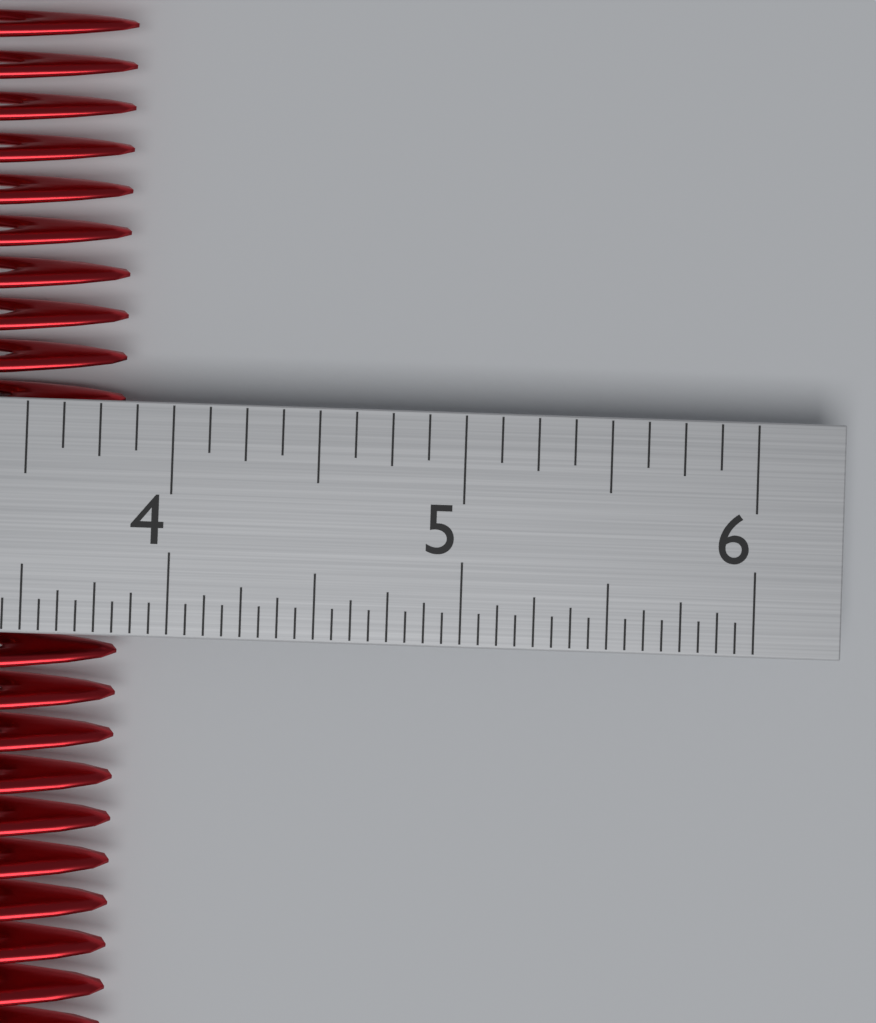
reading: 3.8125 in
